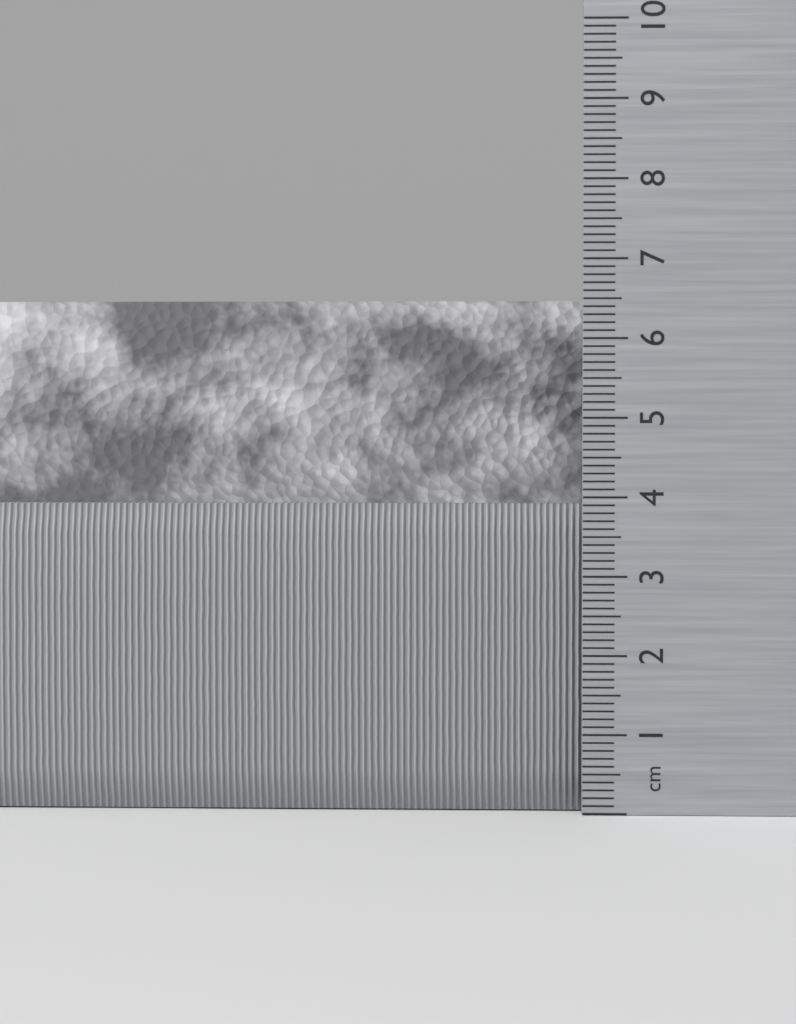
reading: 6.5 cm
